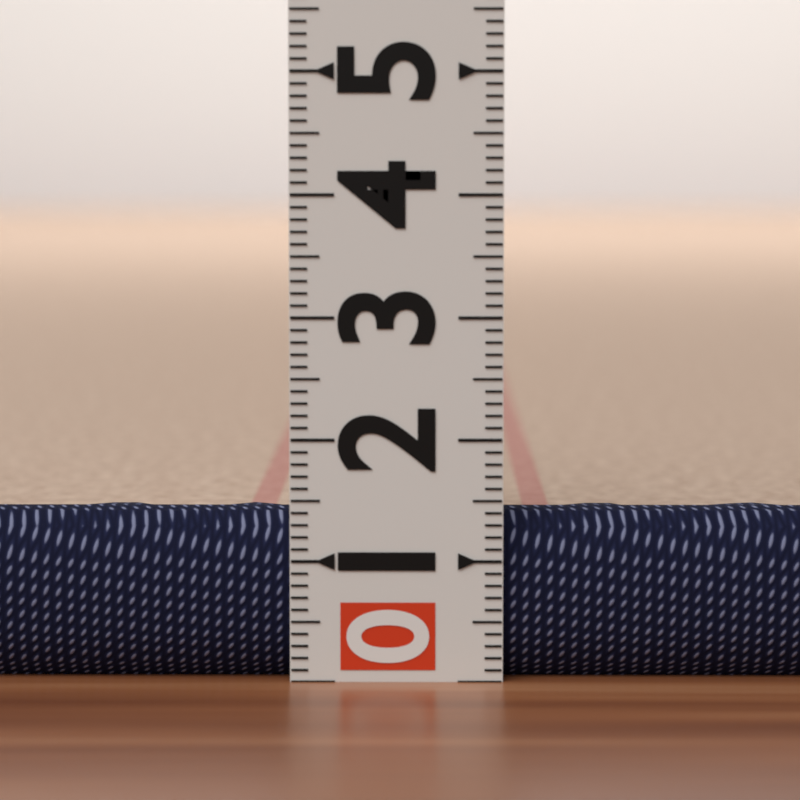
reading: 1.4 (no unit)
